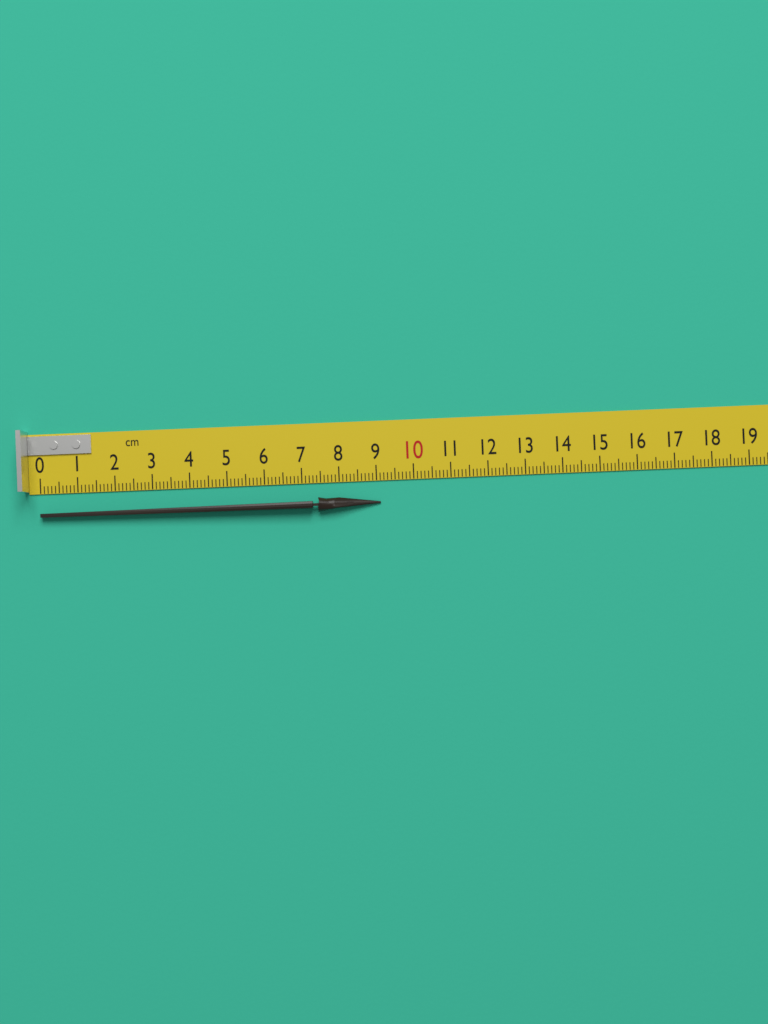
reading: 9.1 cm
